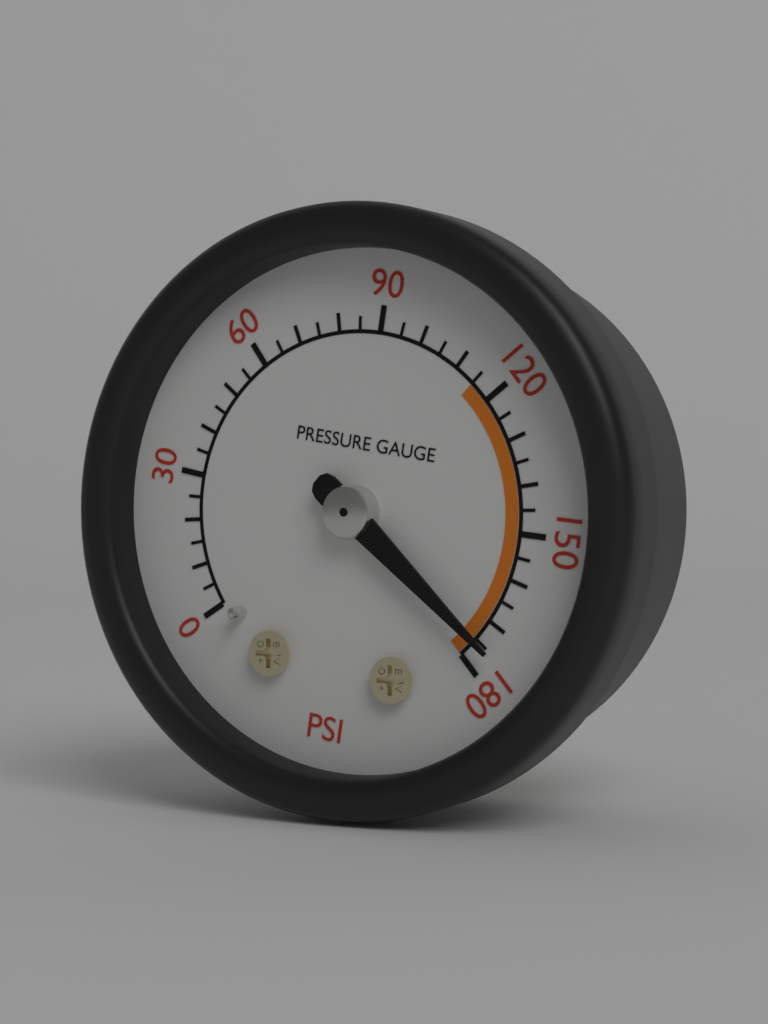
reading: 175 psi
